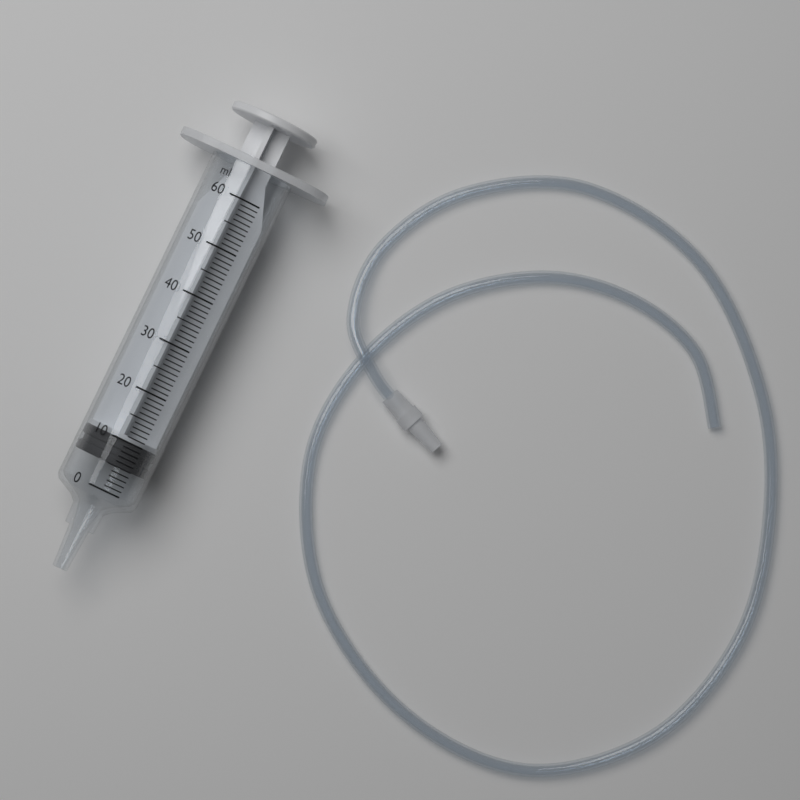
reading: 5 ml
